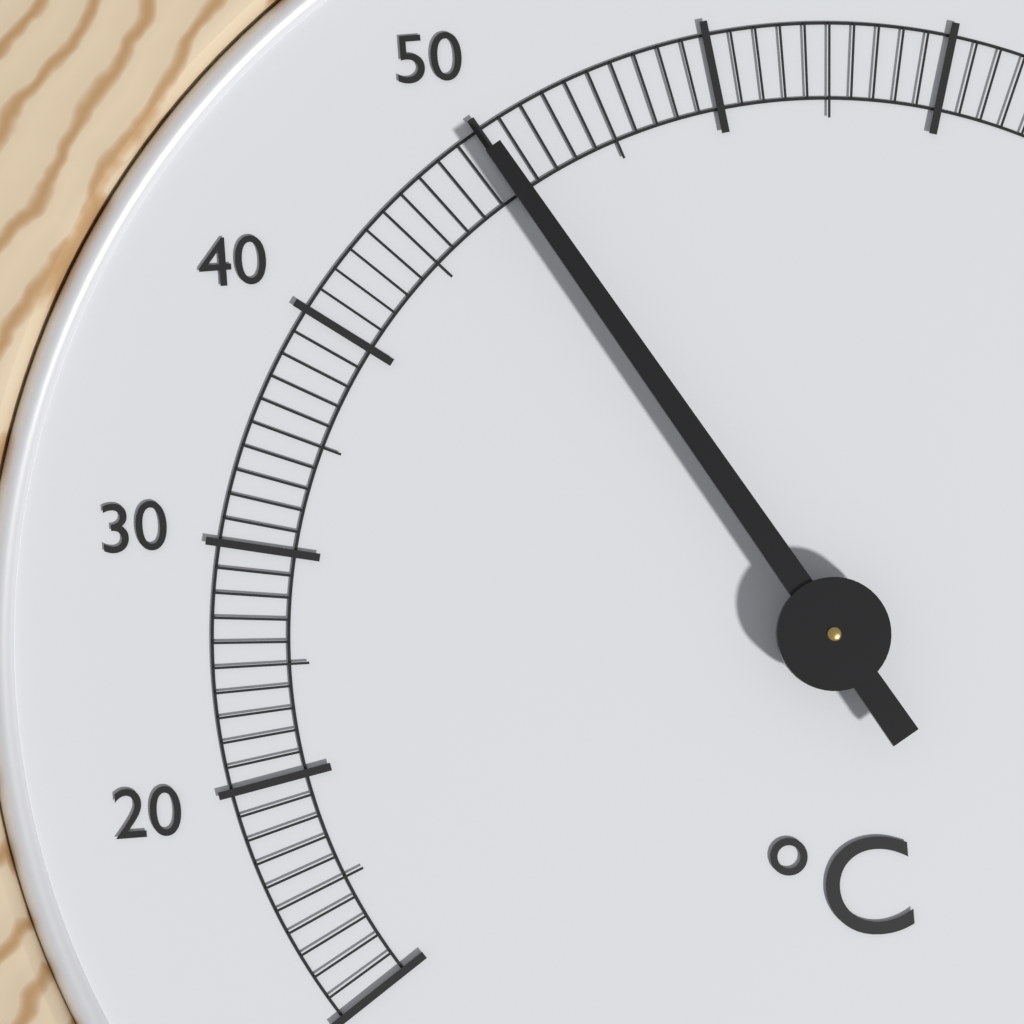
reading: 50 °C
